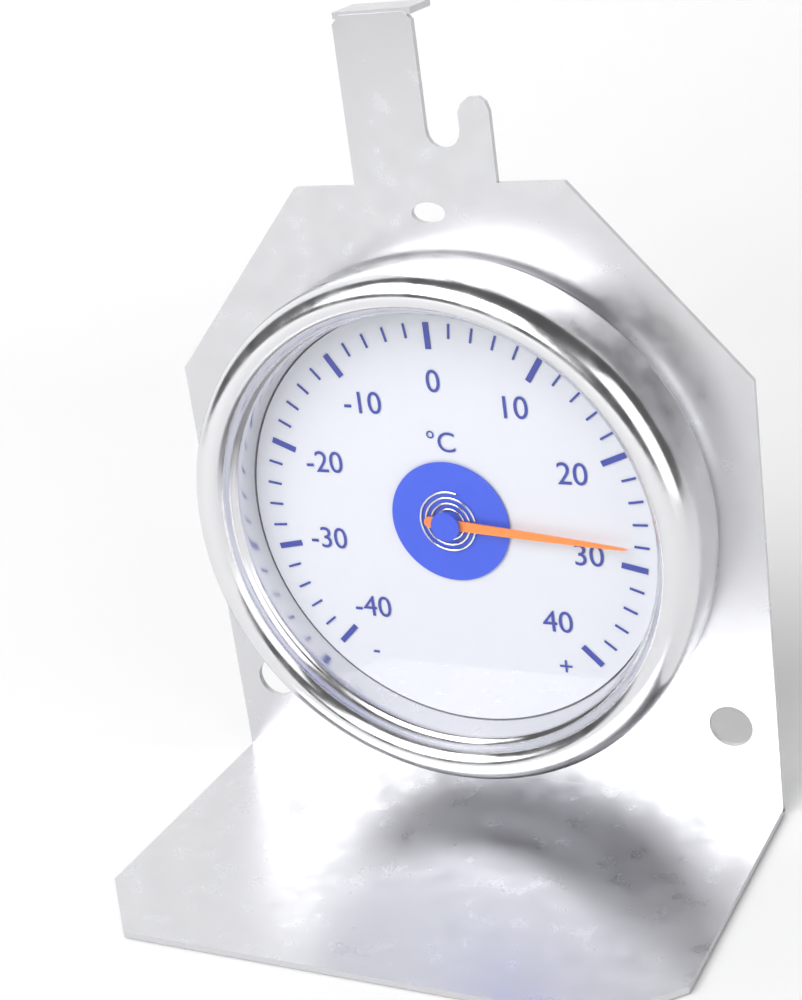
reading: 28 °C
